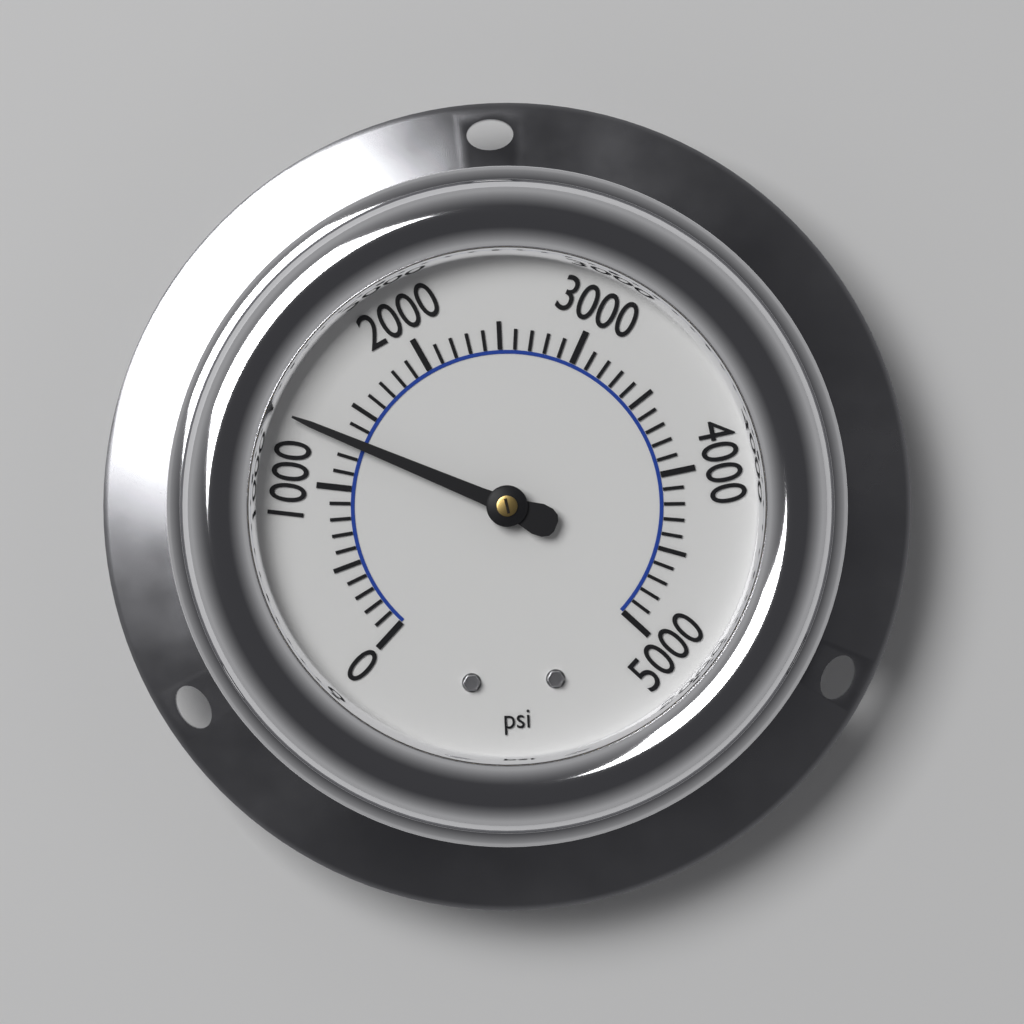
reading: 1300 psi
